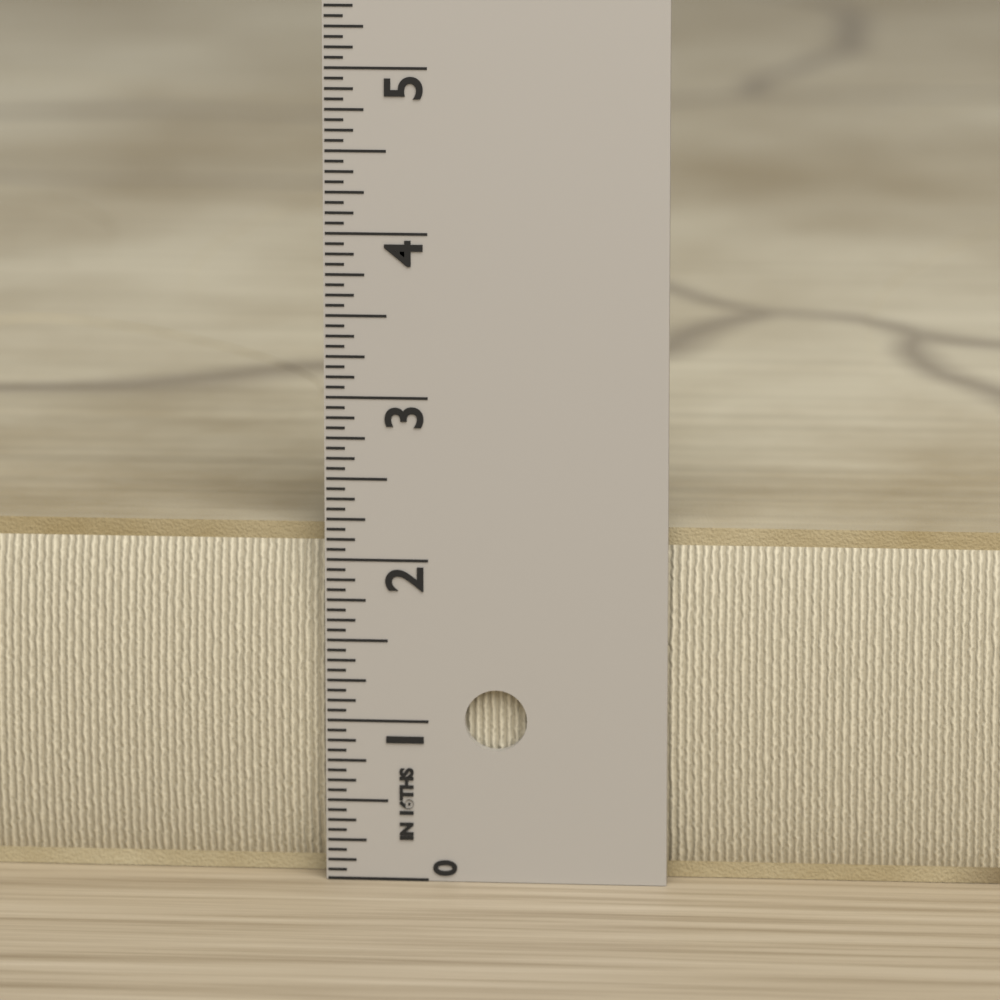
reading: 2.1875 in
